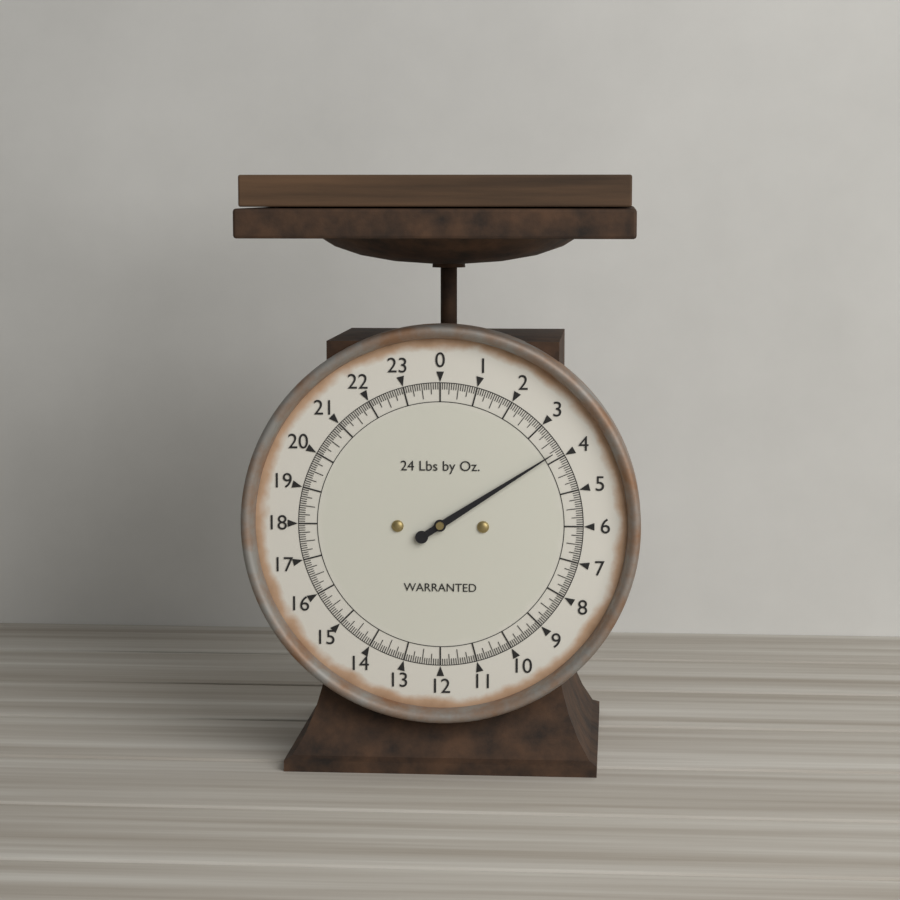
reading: 3.8125 lb
